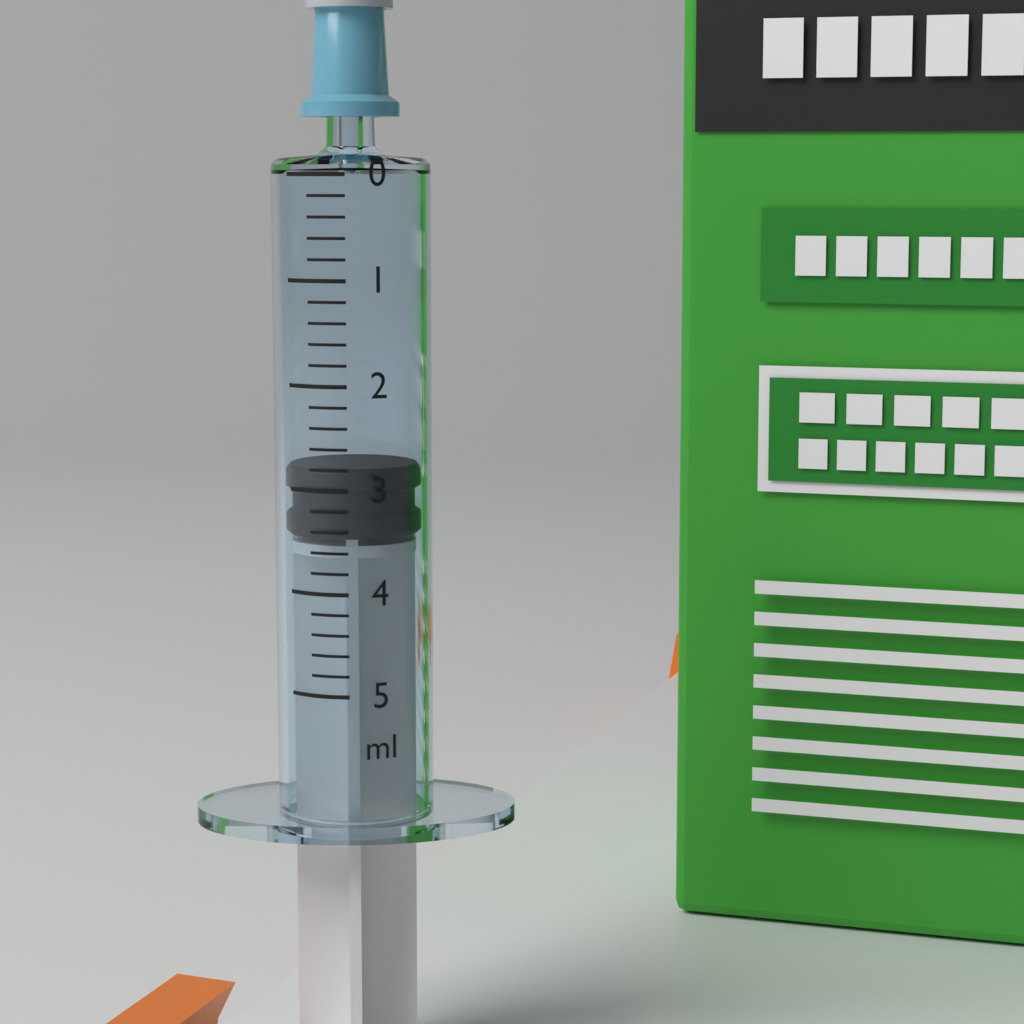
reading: 2.8 ml
